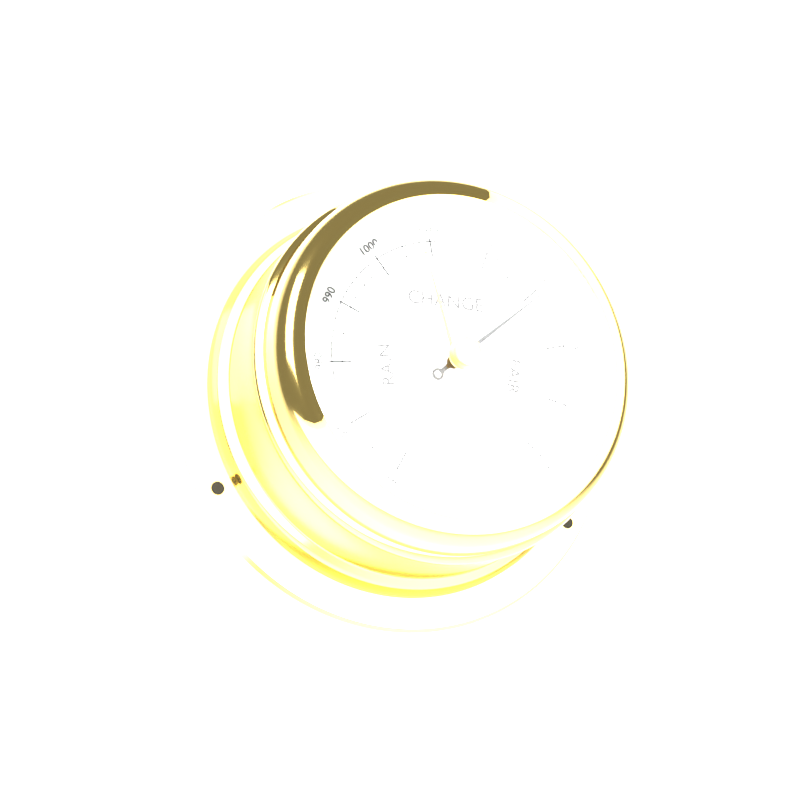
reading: 1031 mbar
